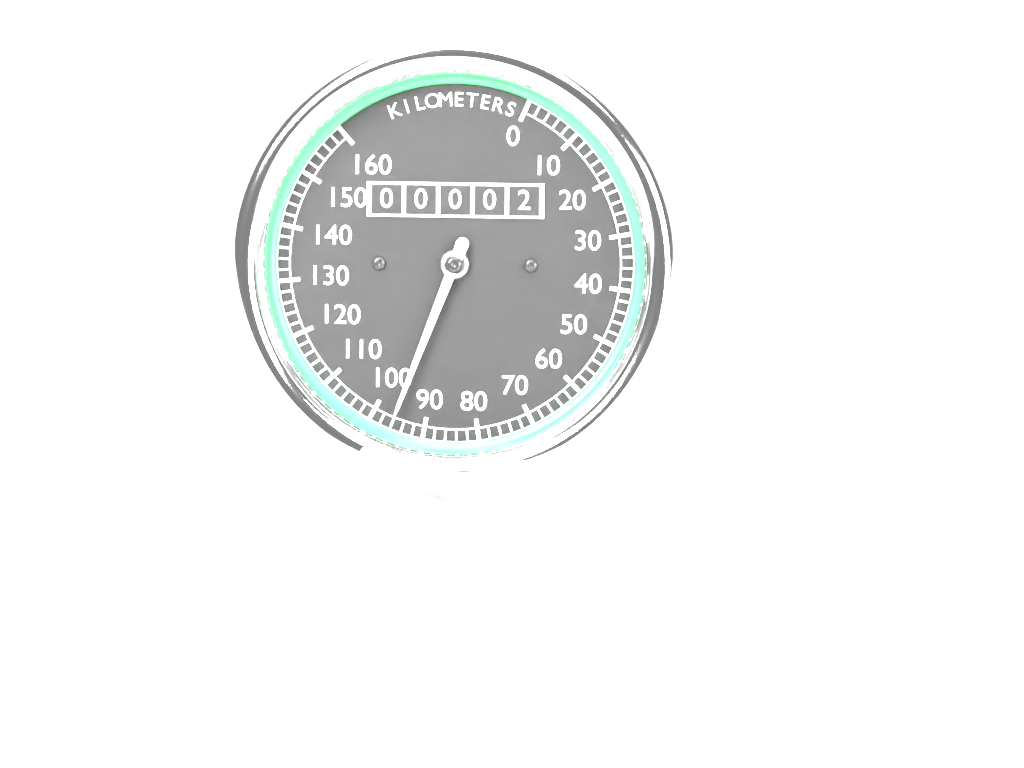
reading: 96 km/h
